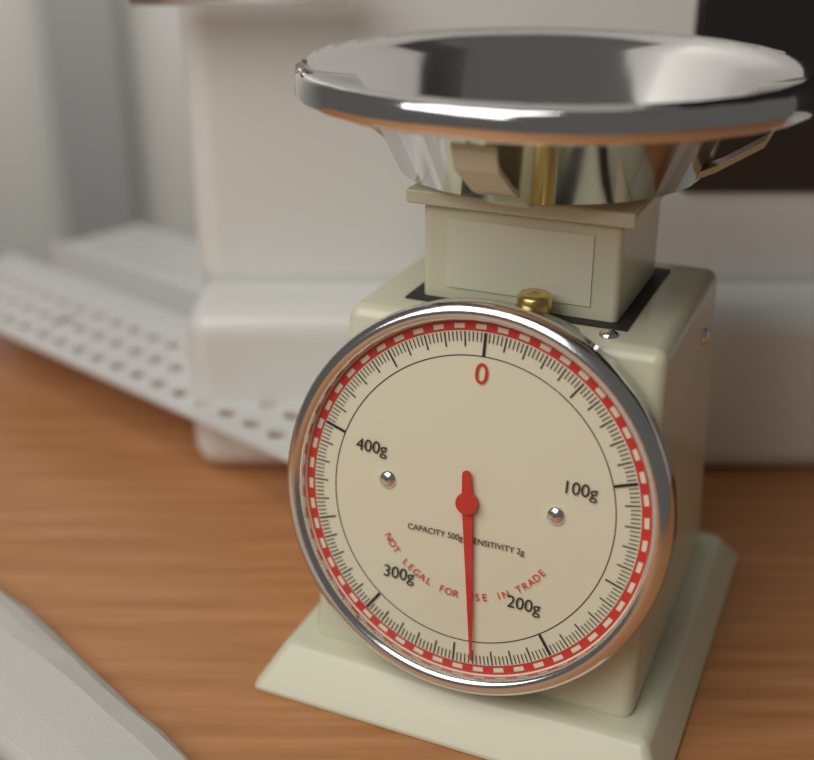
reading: 240 g
